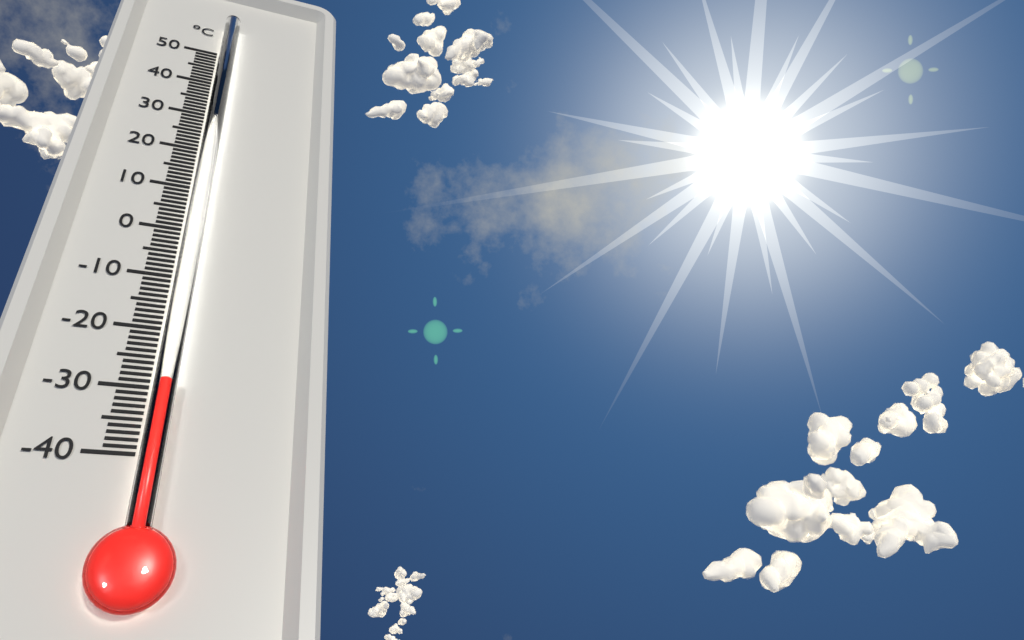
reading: -30 °C
